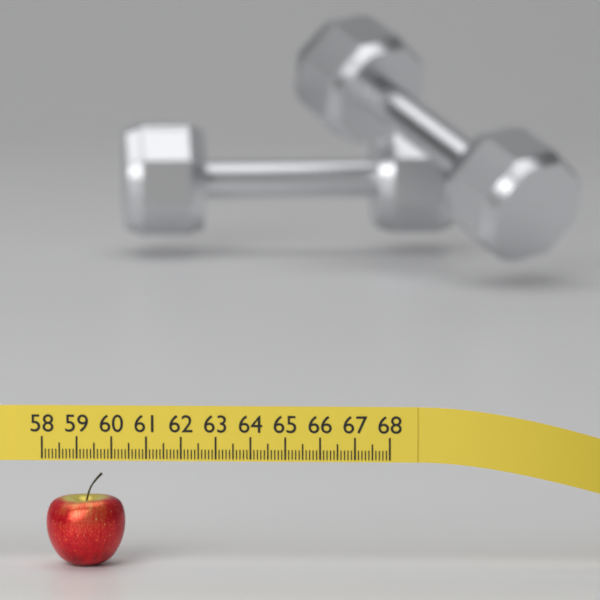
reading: 60.3 (no unit)
